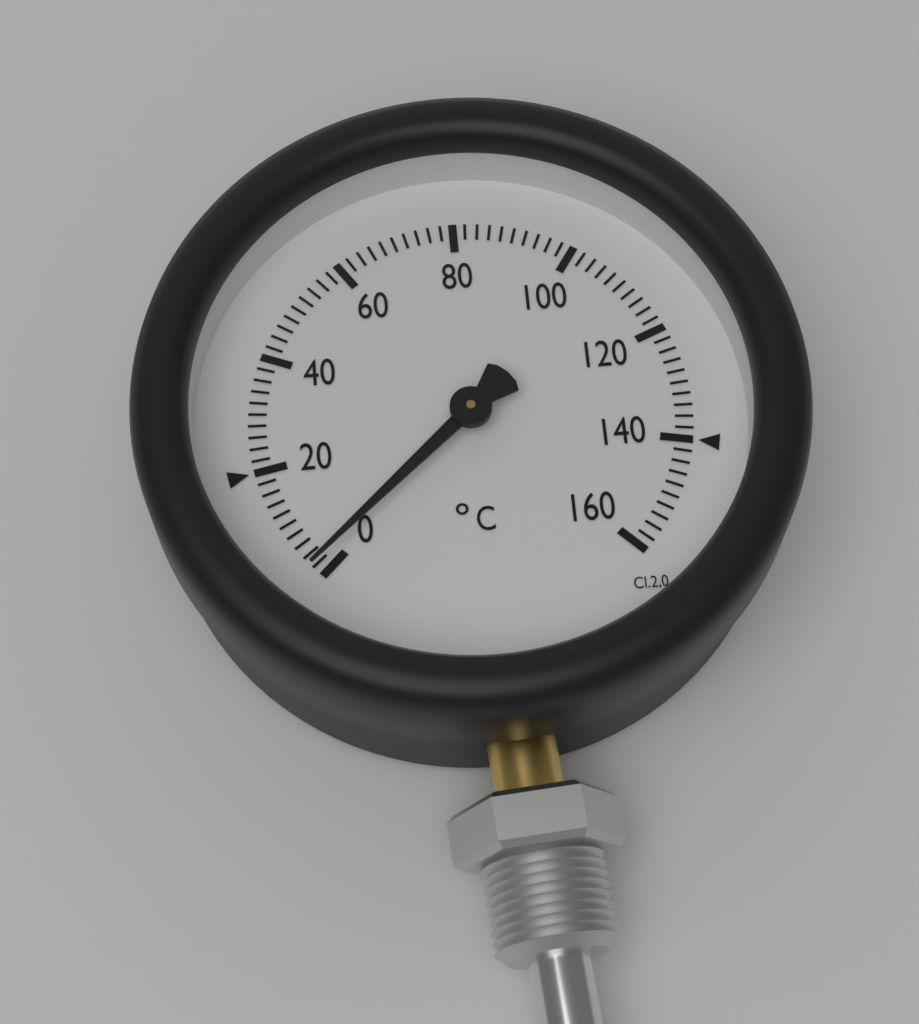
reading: 2 °C
